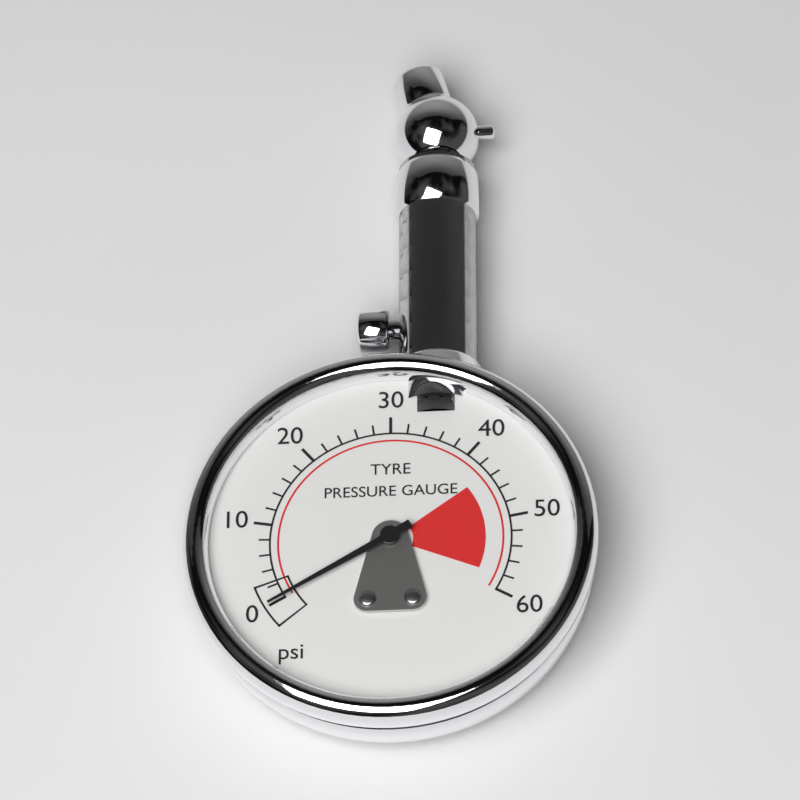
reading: 0 psi
